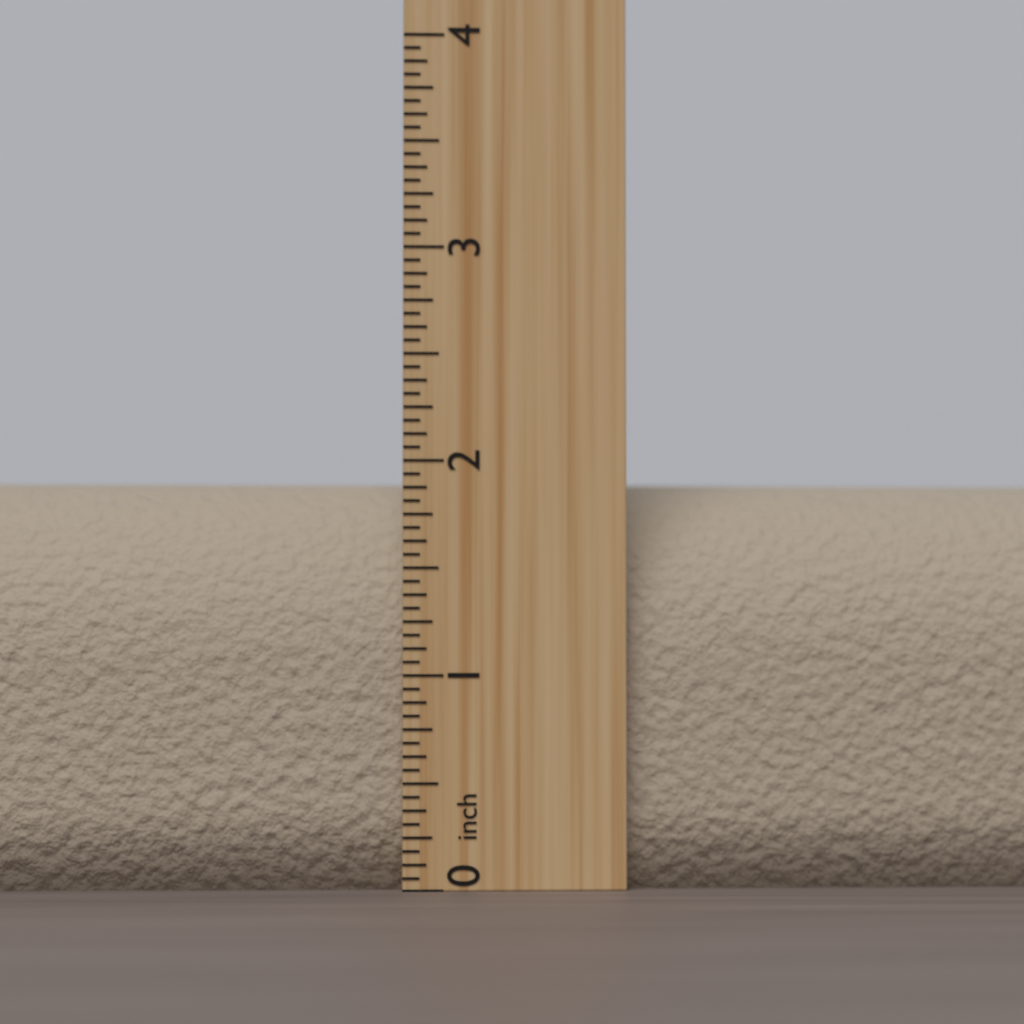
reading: 1.9375 inch
